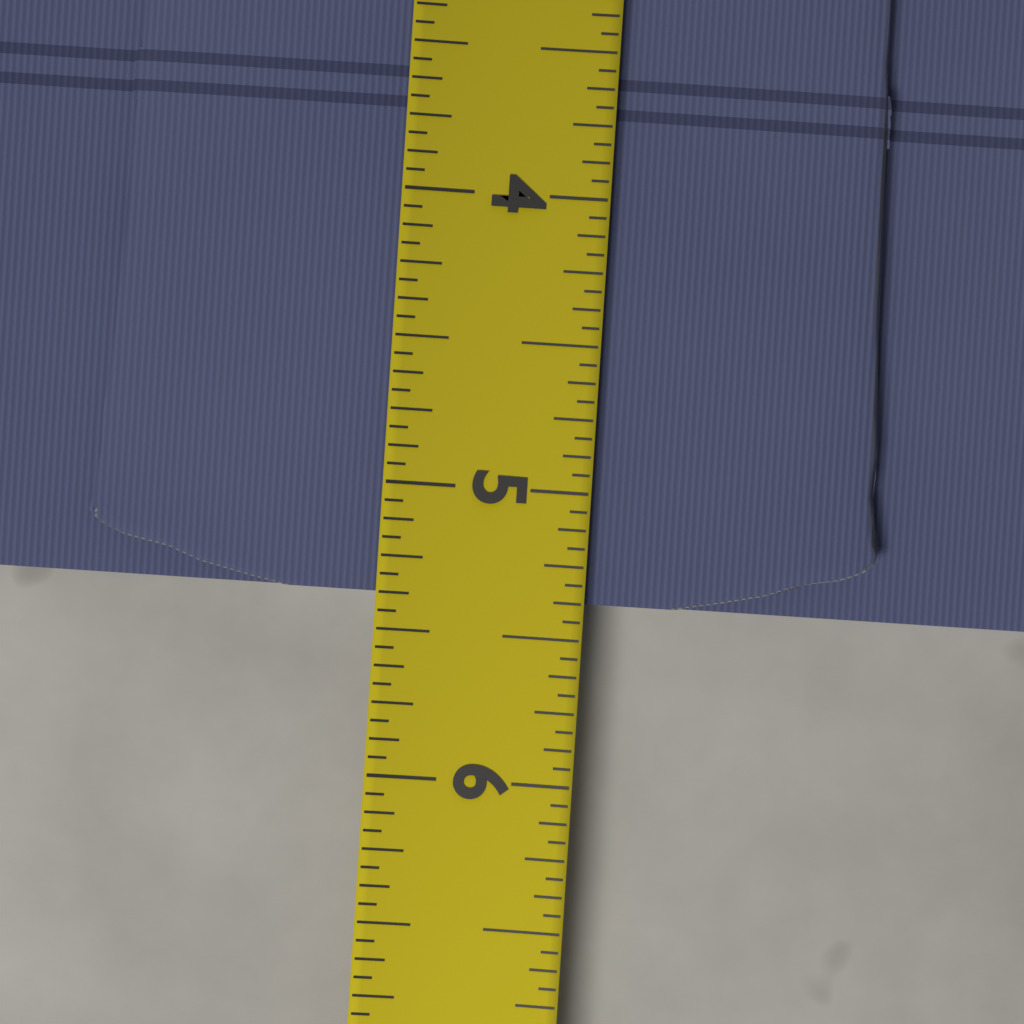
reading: 5.3750 (no unit)
